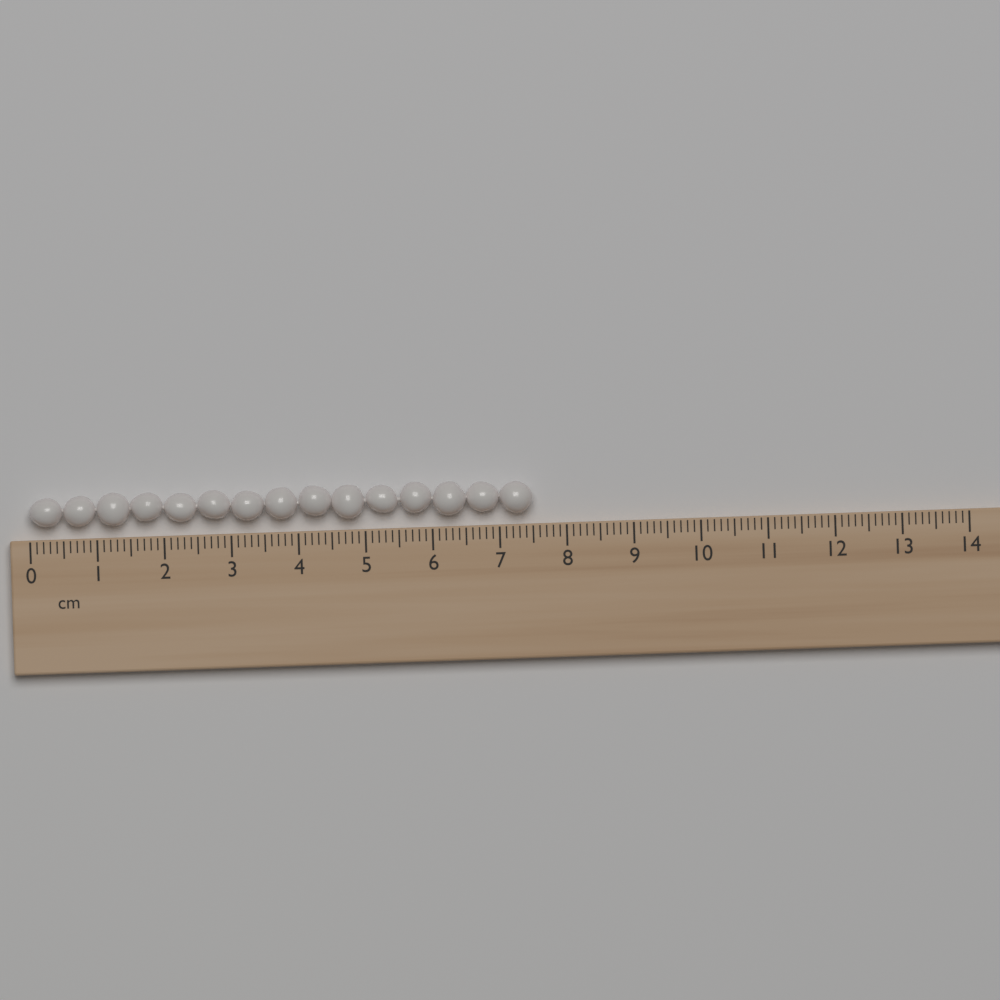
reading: 7.5 cm
